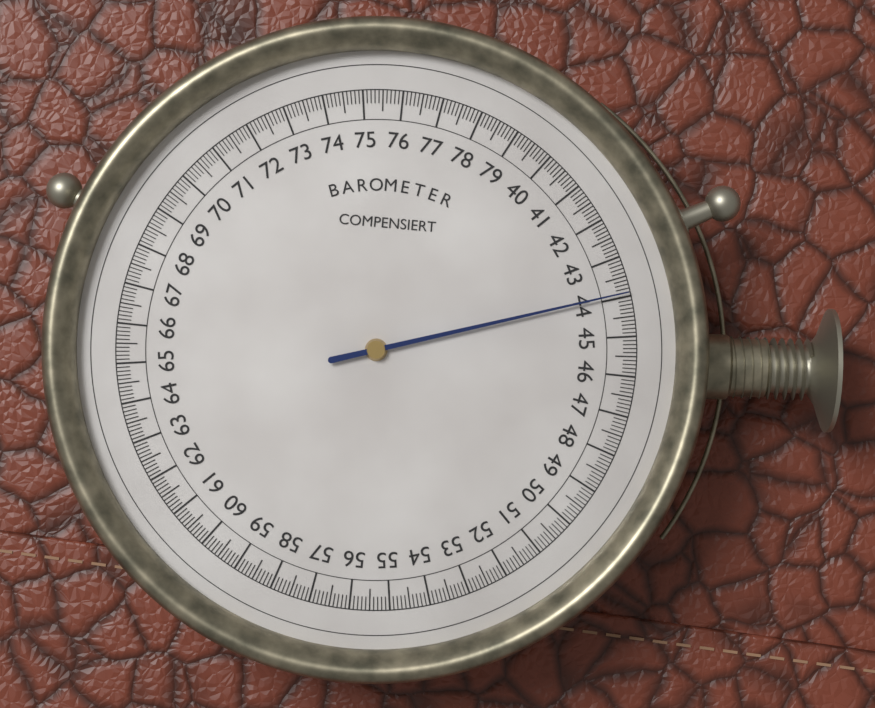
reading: 43.9 (no unit)
